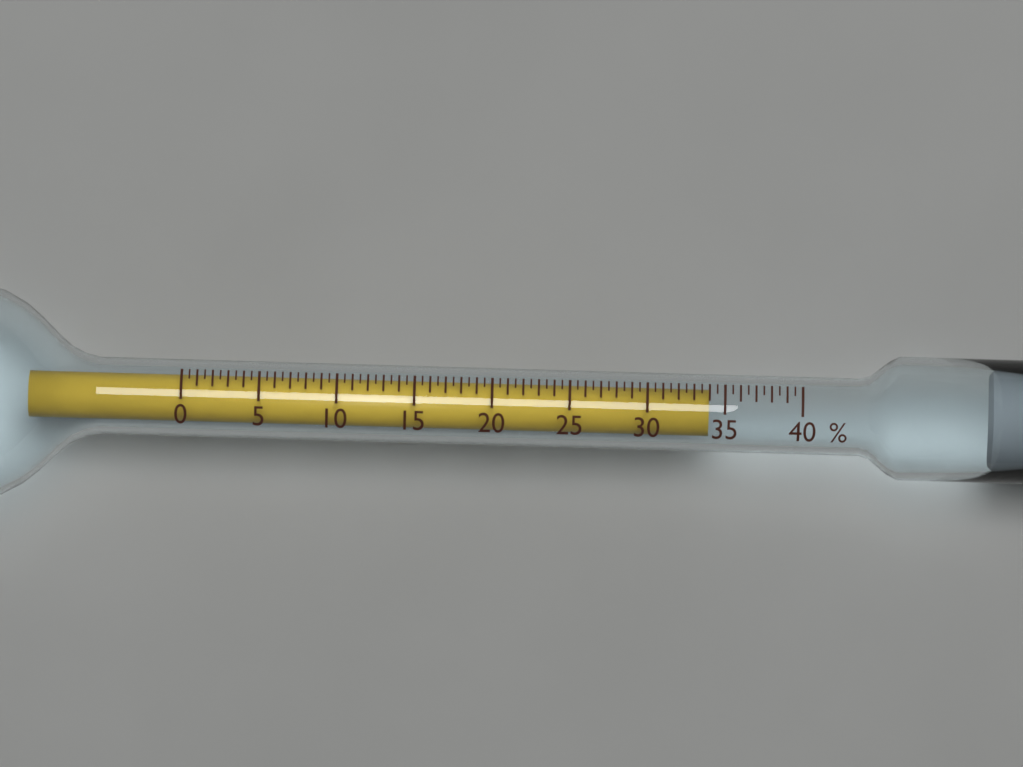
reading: 34.0 %
